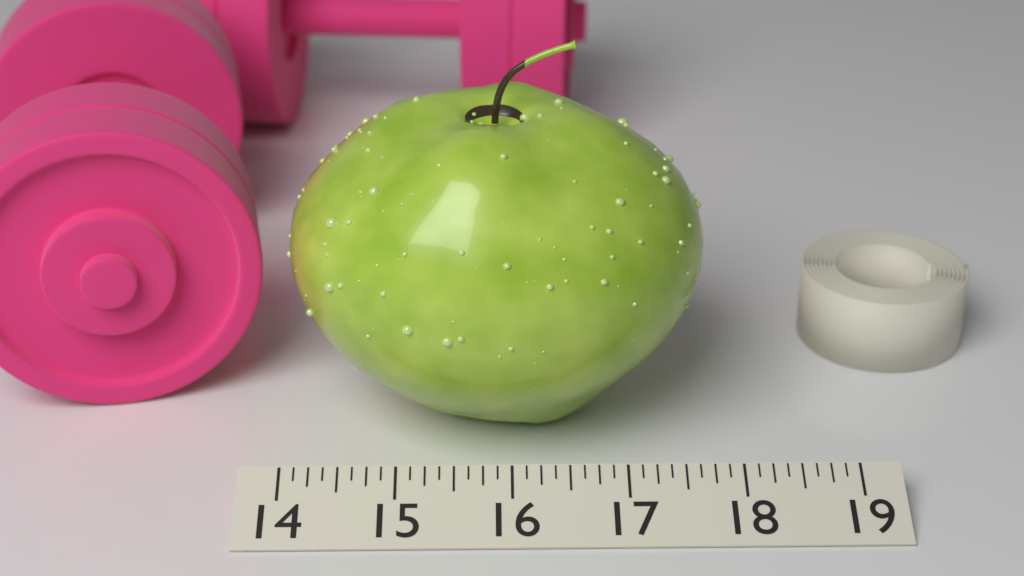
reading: 17.750 (no unit)
